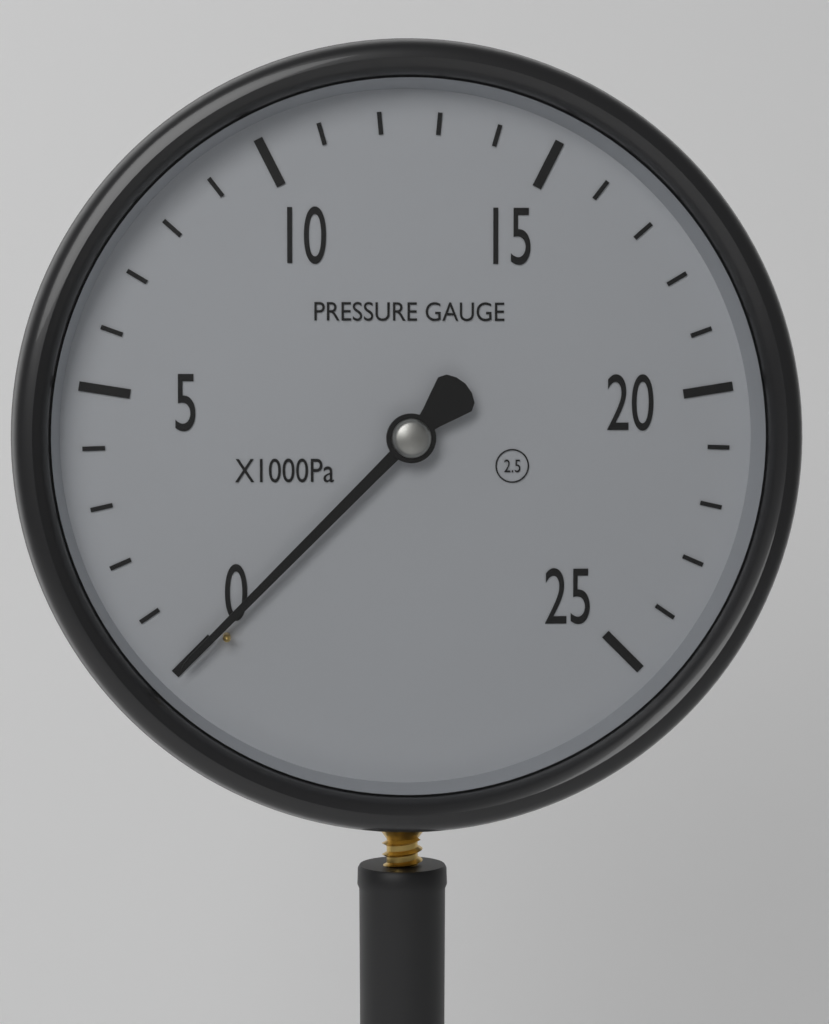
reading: 0 Pa
